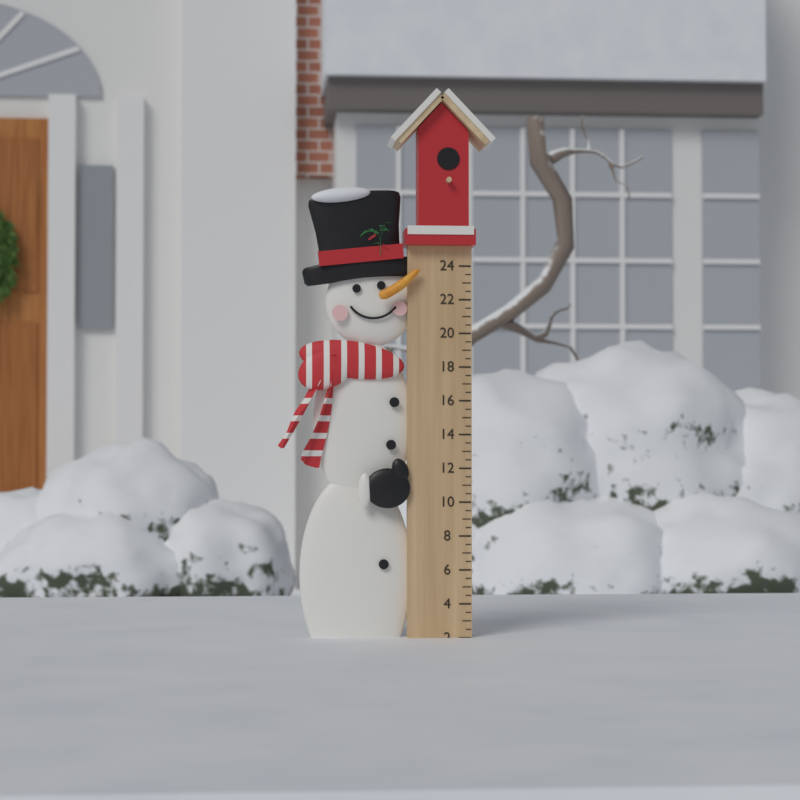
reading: 2.0 (no unit)
